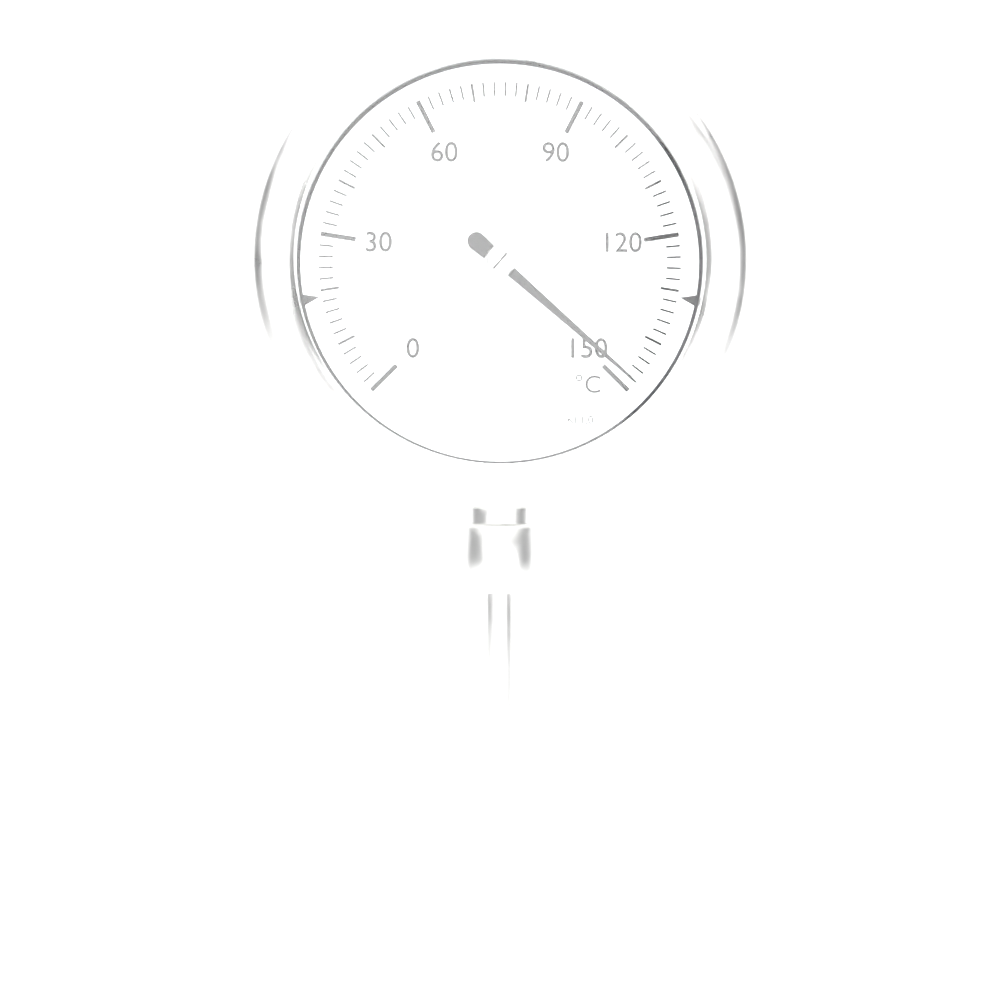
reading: 148 °C
